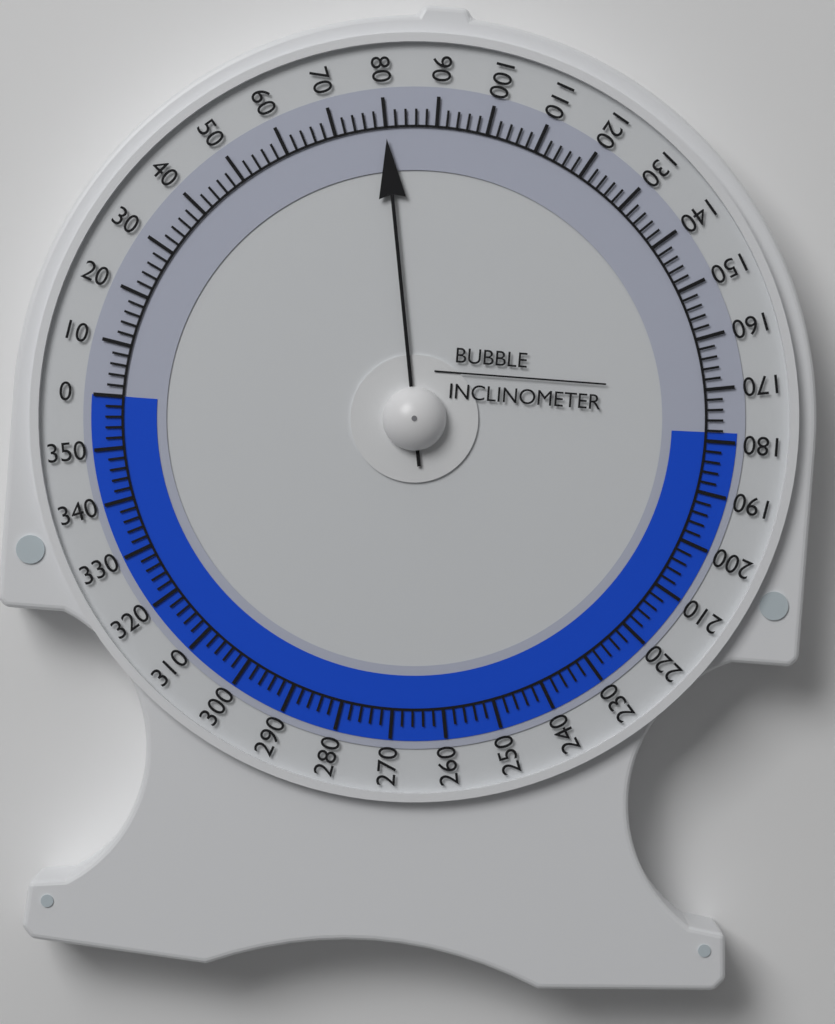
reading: 80 (no unit)
